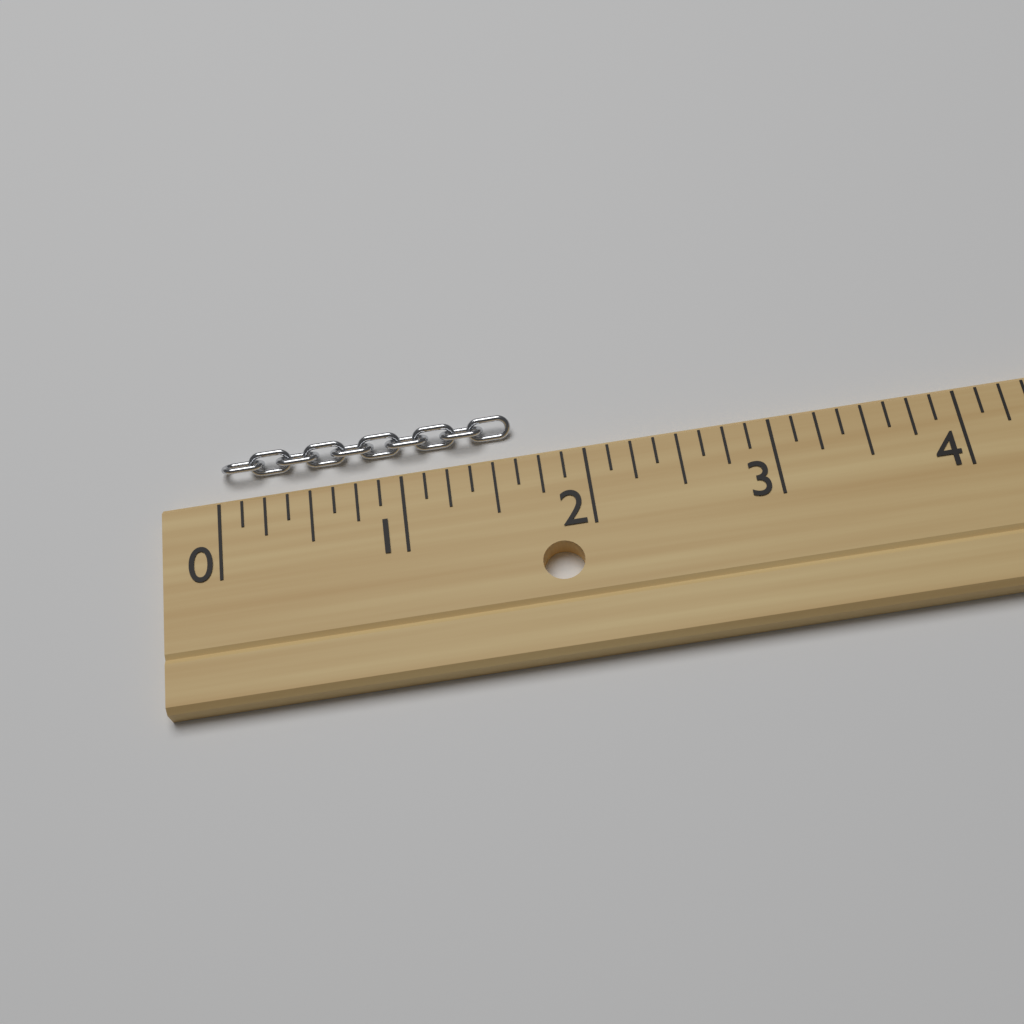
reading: 1.625 (no unit)
